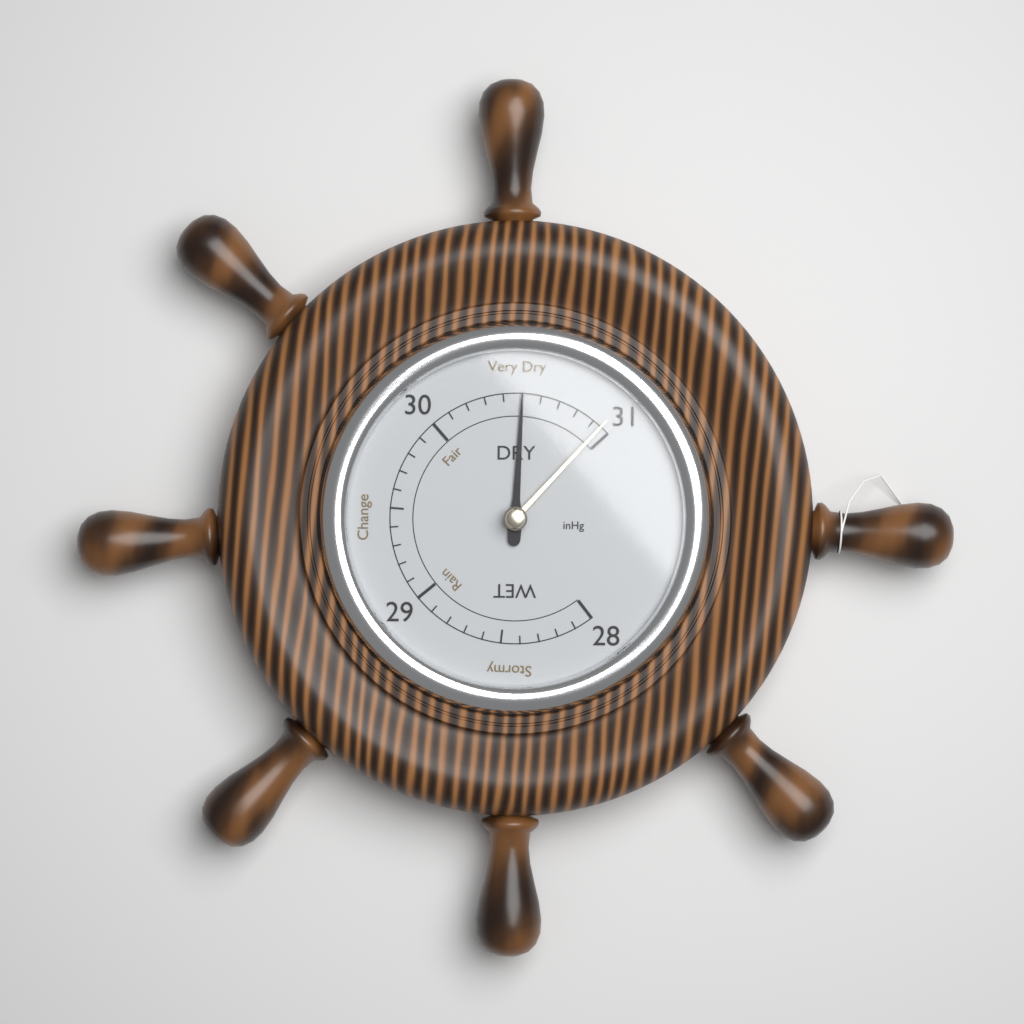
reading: 30.5 inHg
